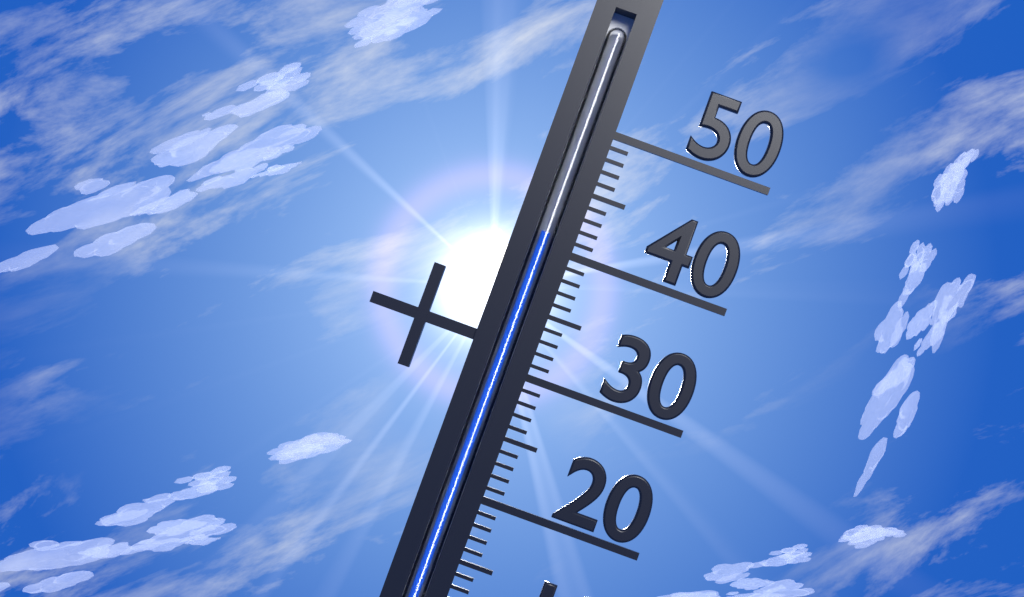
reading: 41 °C
